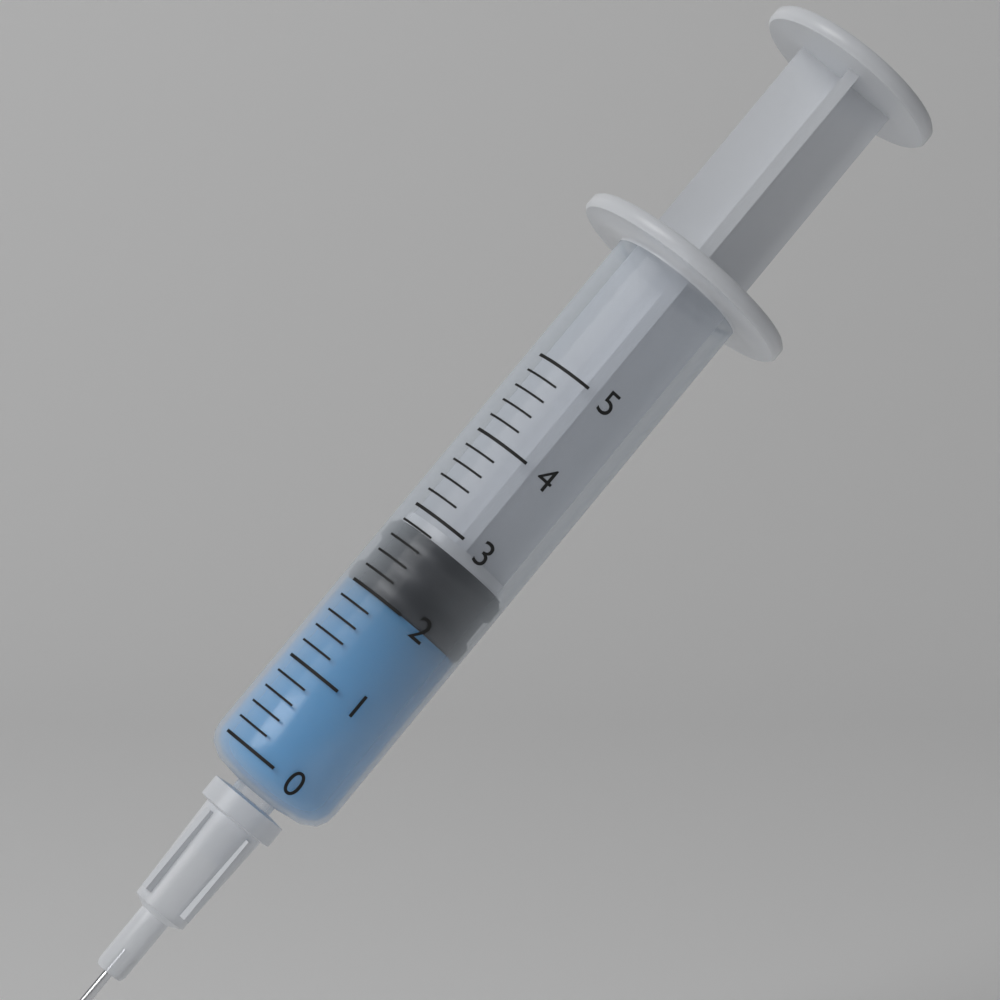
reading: 2.0 (no unit)
